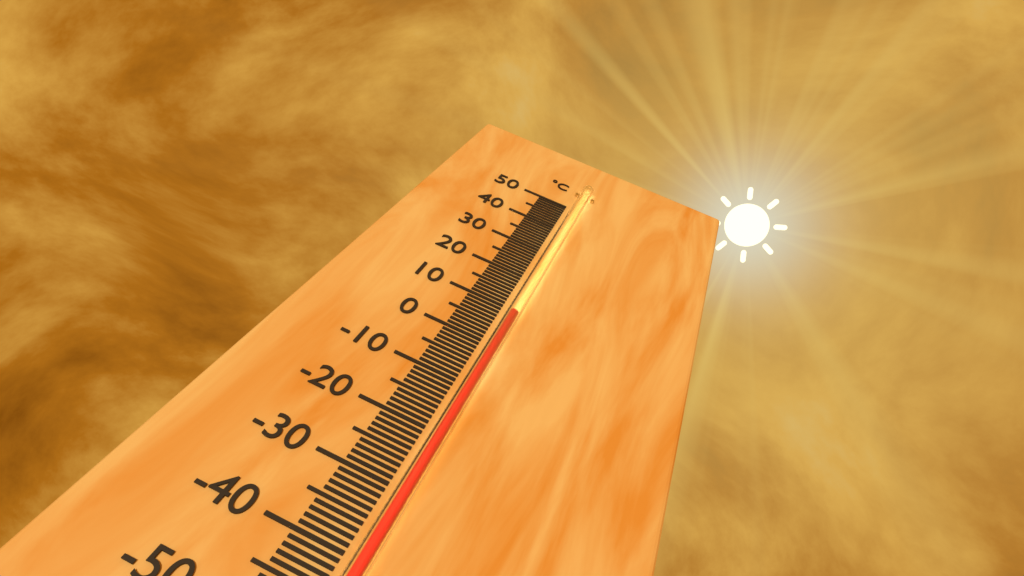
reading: 8 °C
